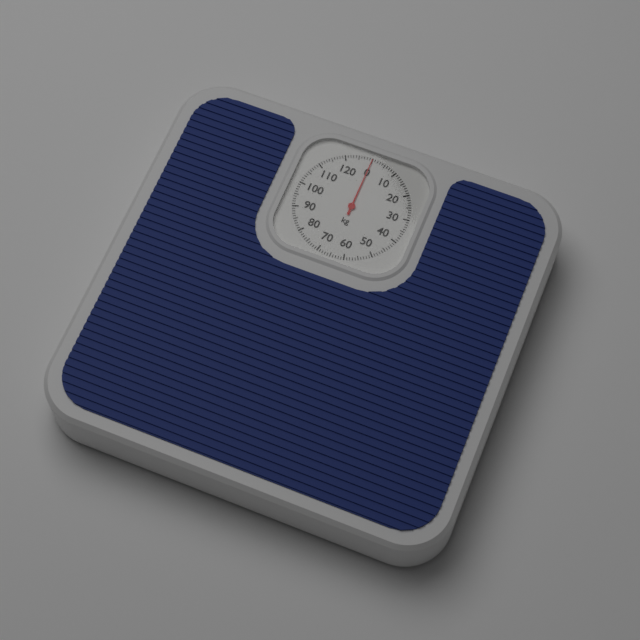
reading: 0 kg
